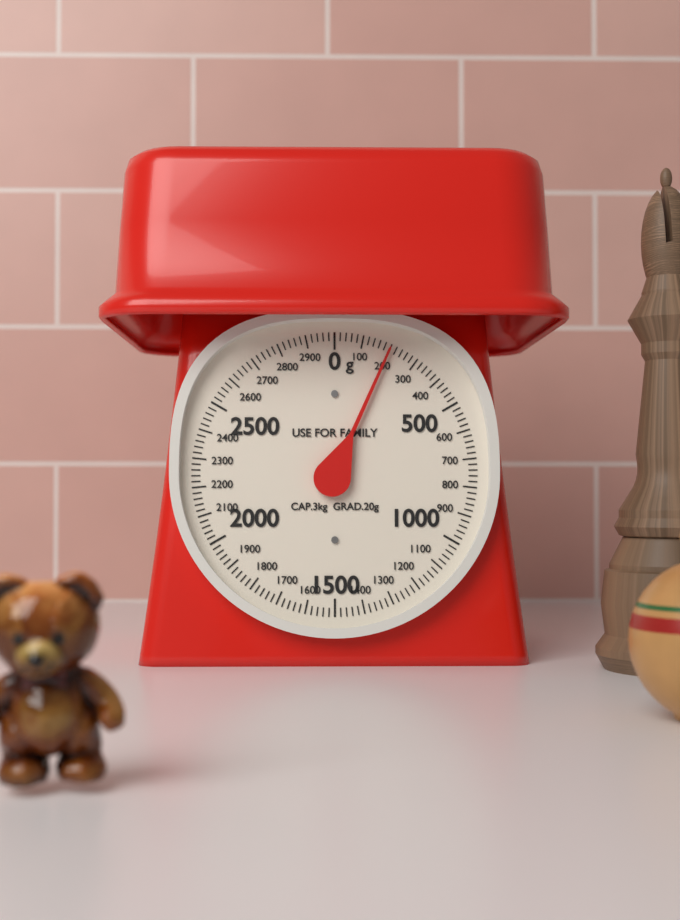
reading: 200 g
